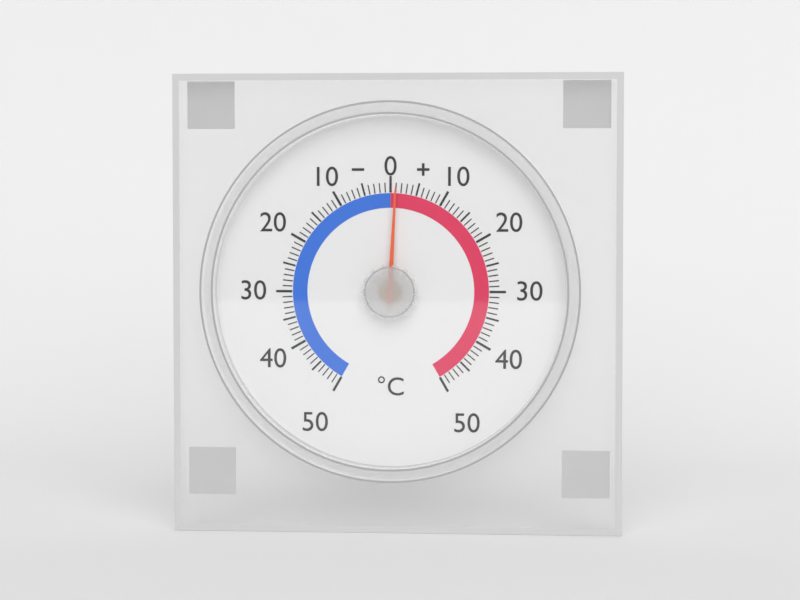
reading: 1 °C
